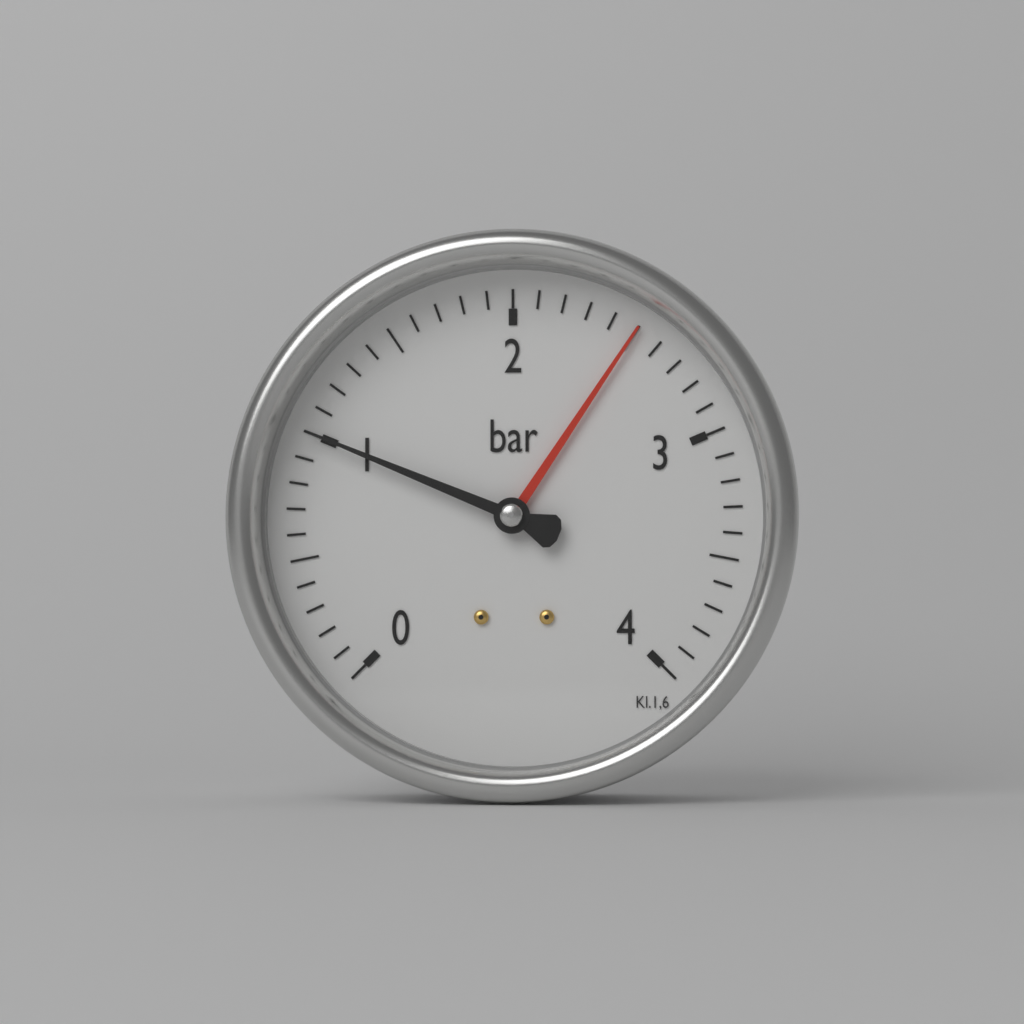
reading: 1.0 bar
